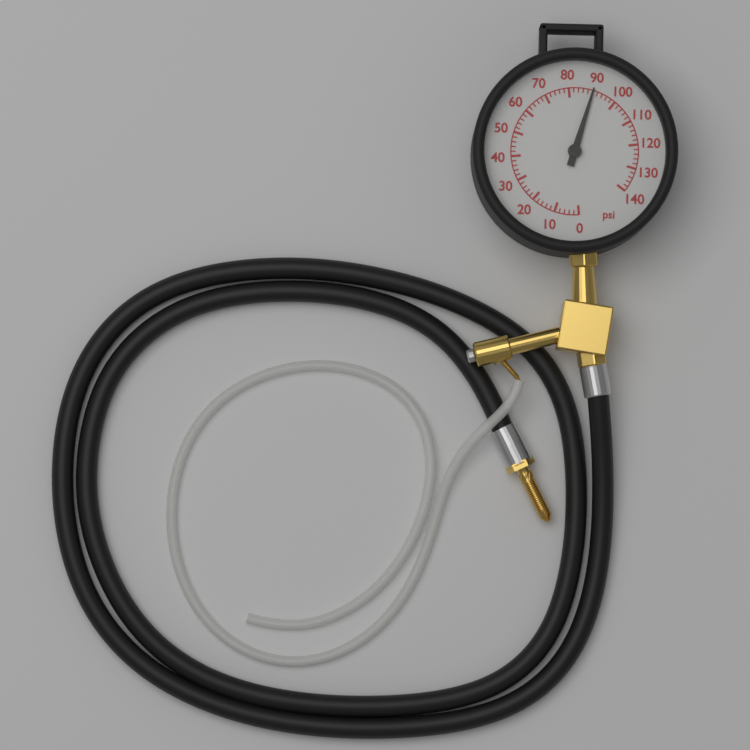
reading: 90 psi
